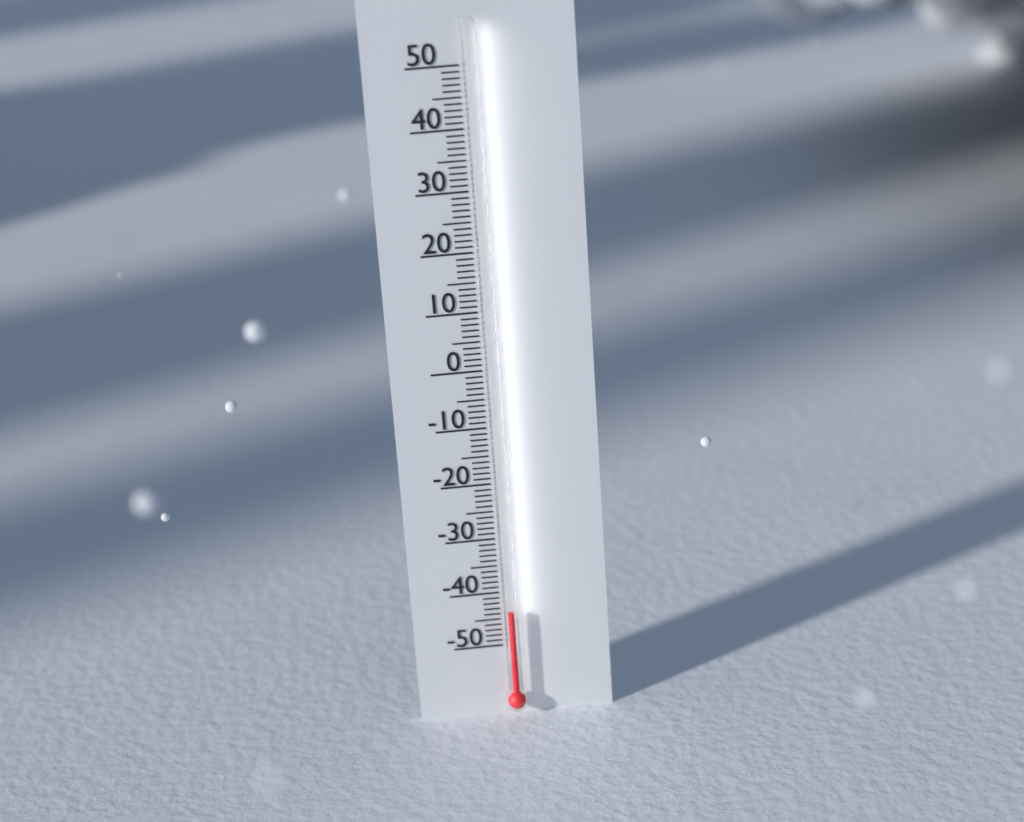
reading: -43 (no unit)
